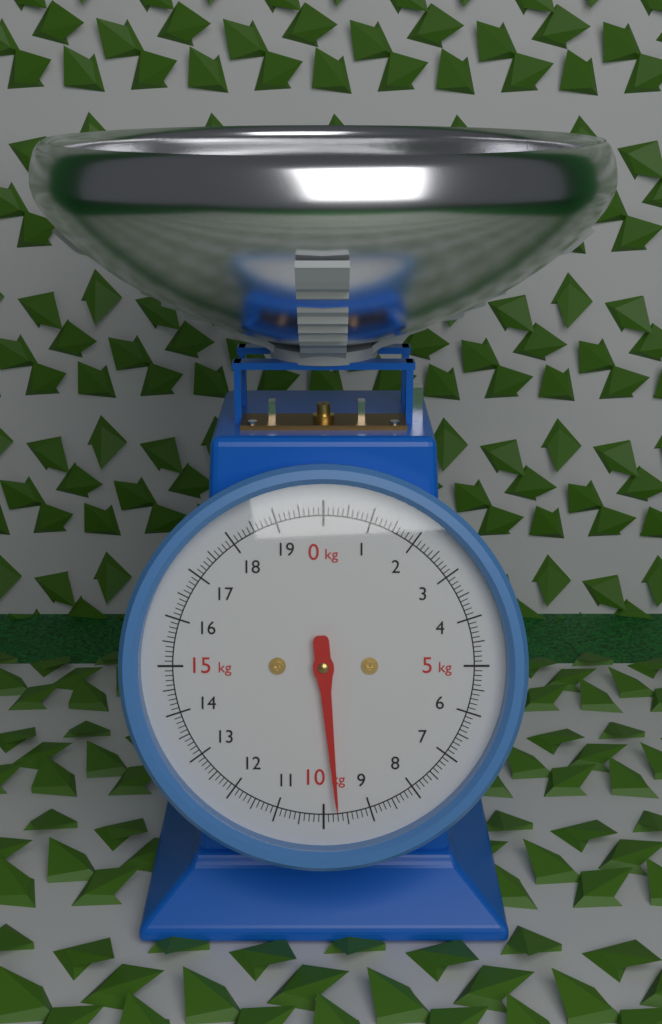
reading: 9.7 kg
